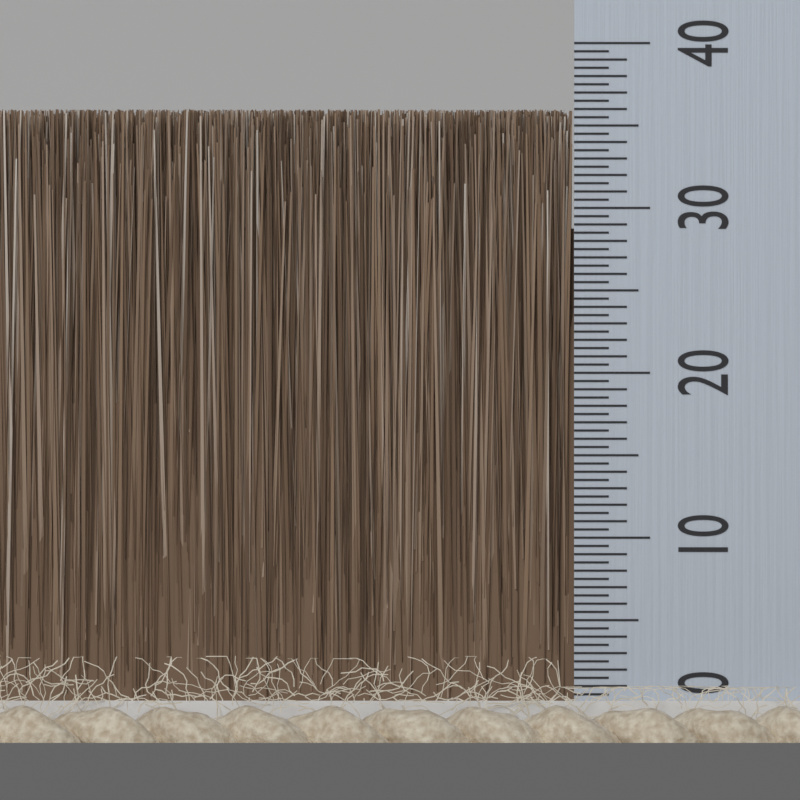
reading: 36.0 (no unit)
